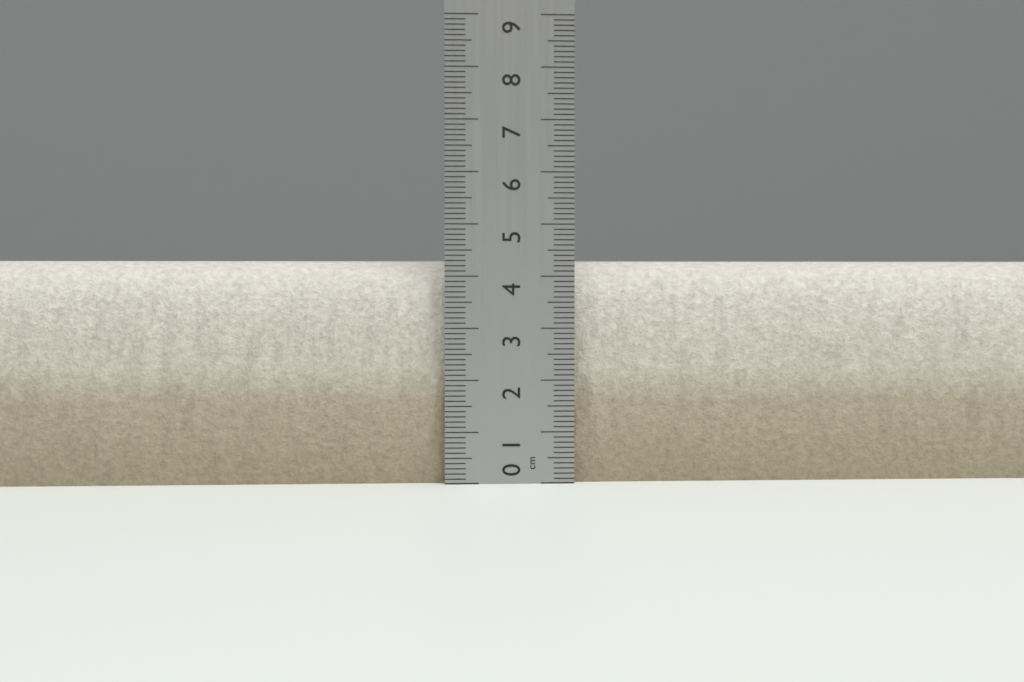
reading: 4.3 cm
